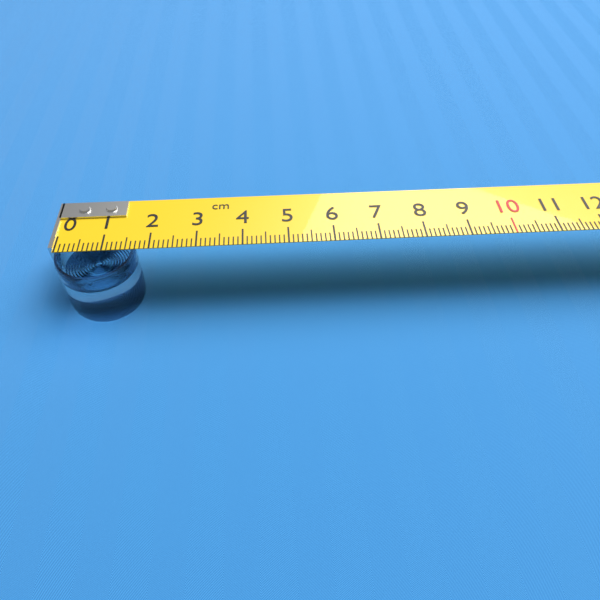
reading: 1.7 cm
